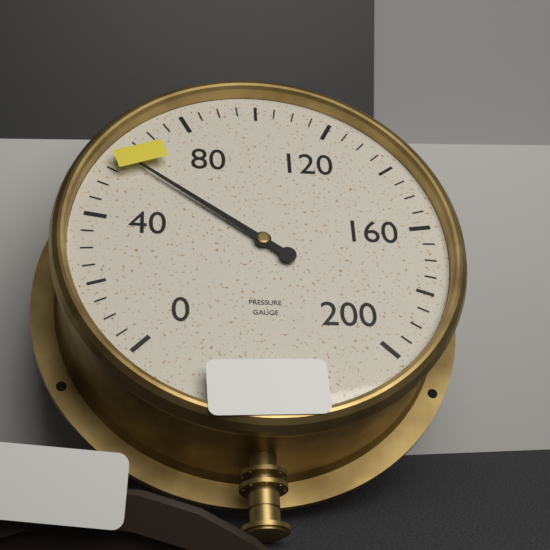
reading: 60 (no unit)
